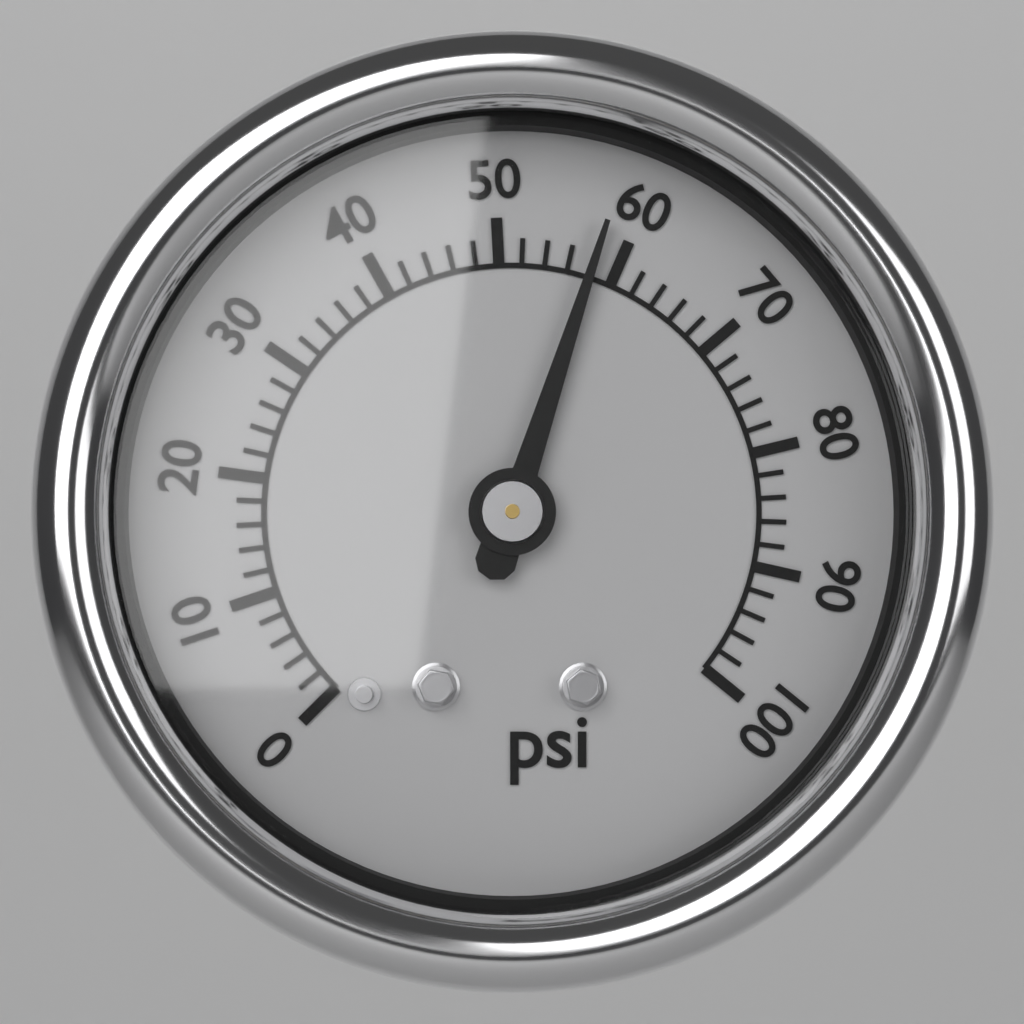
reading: 58 psi
